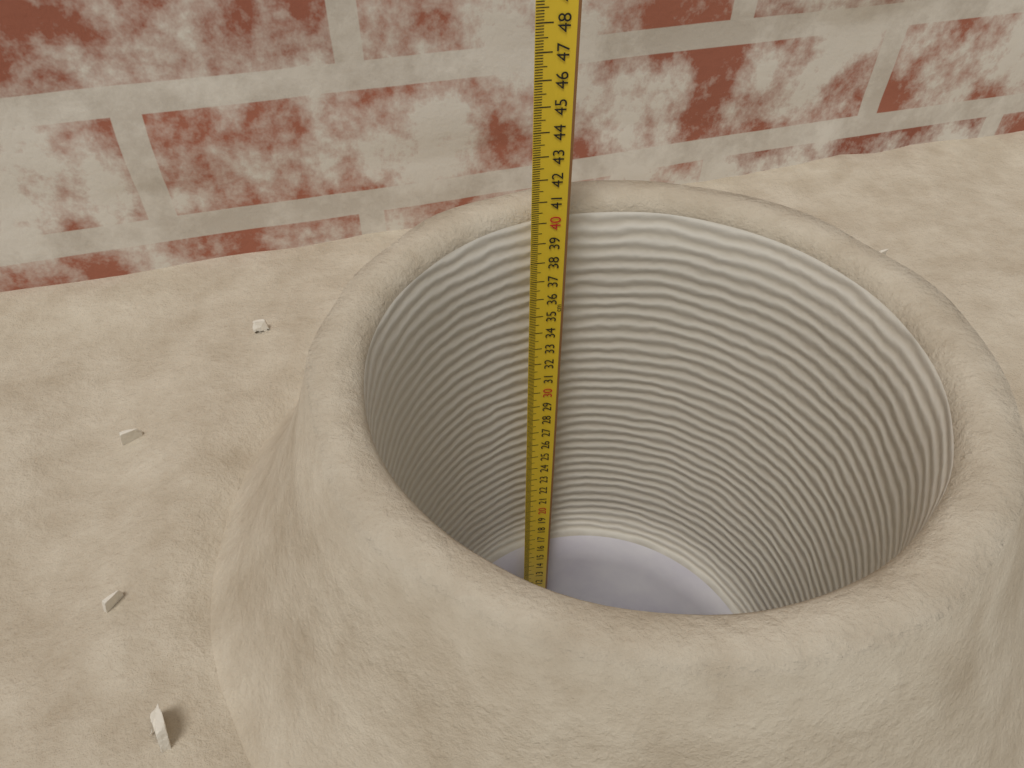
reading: 40.2 cm
